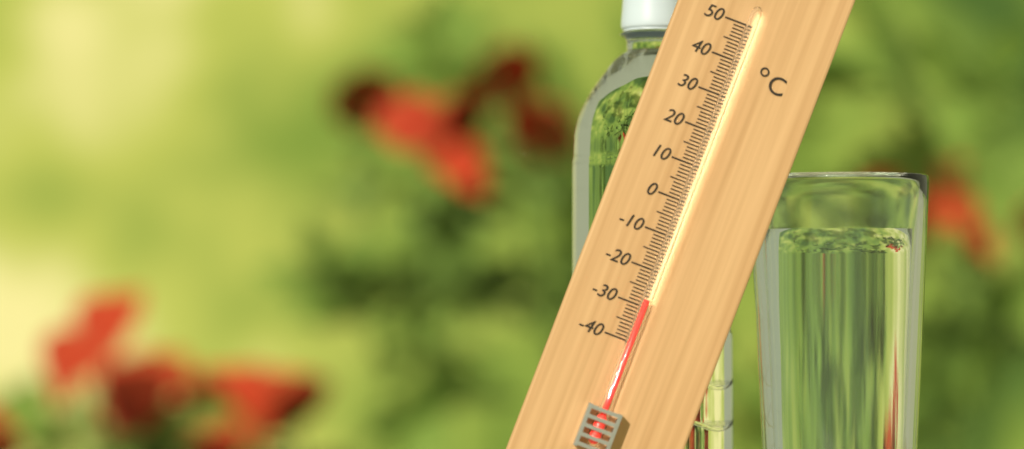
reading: -28 °C
